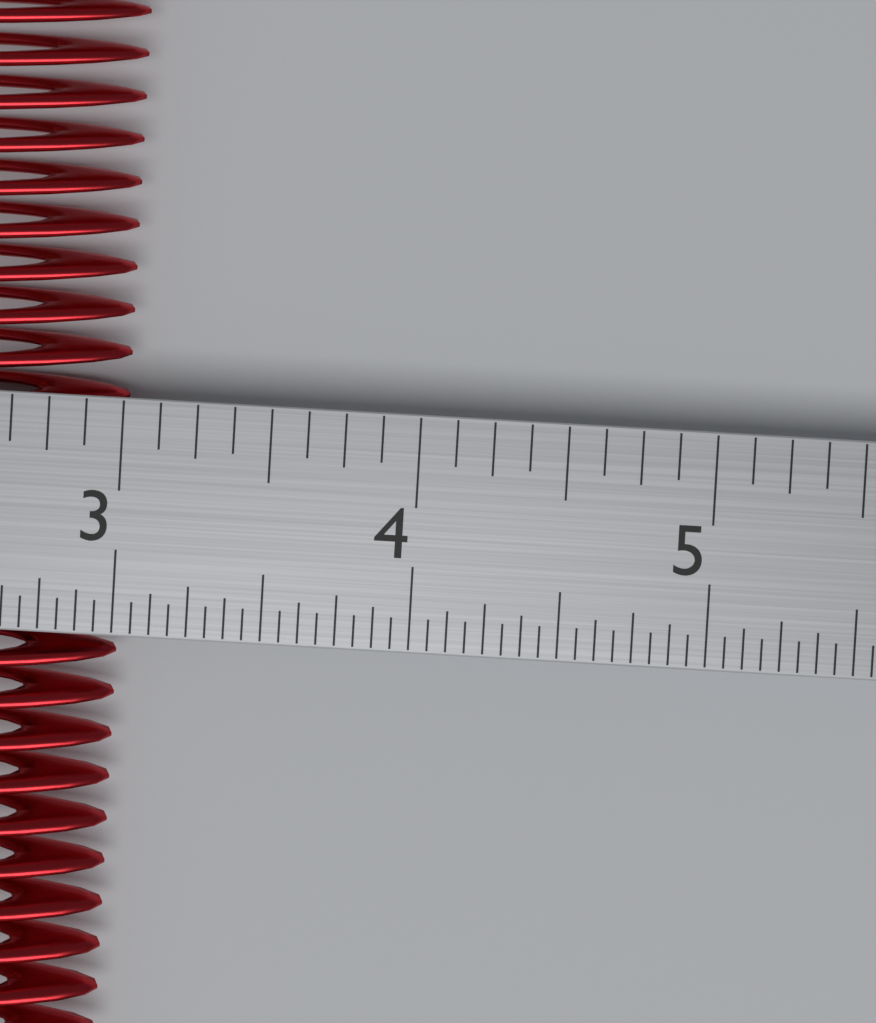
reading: 3.0000 in
